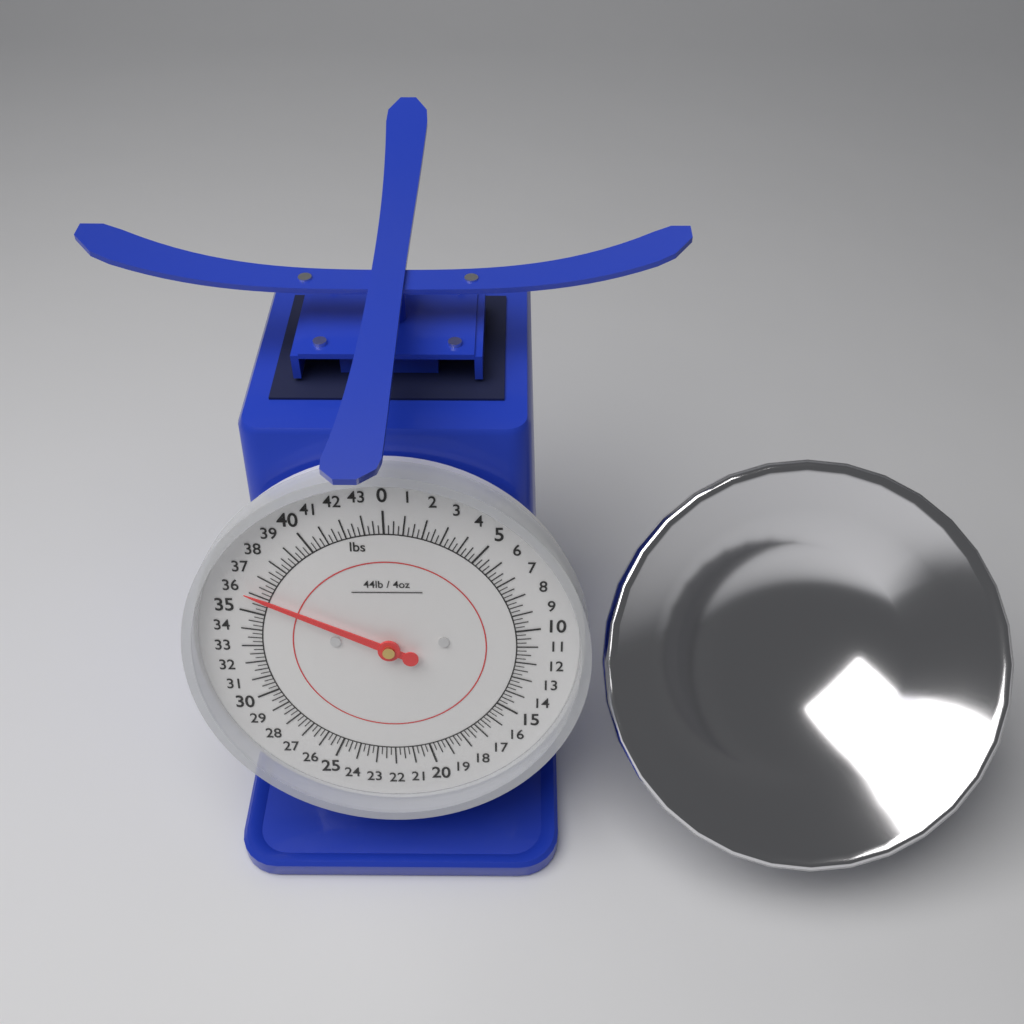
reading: 36.00 lbs
